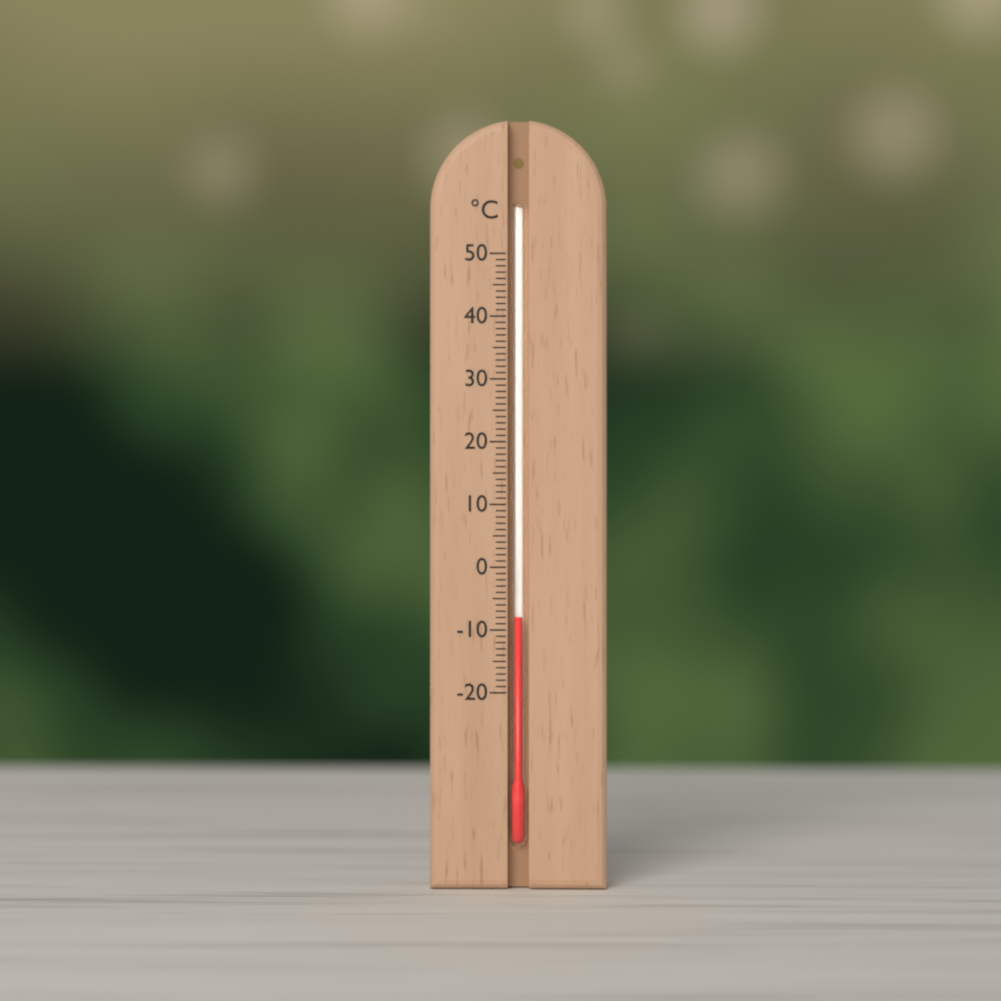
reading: -8 °C
